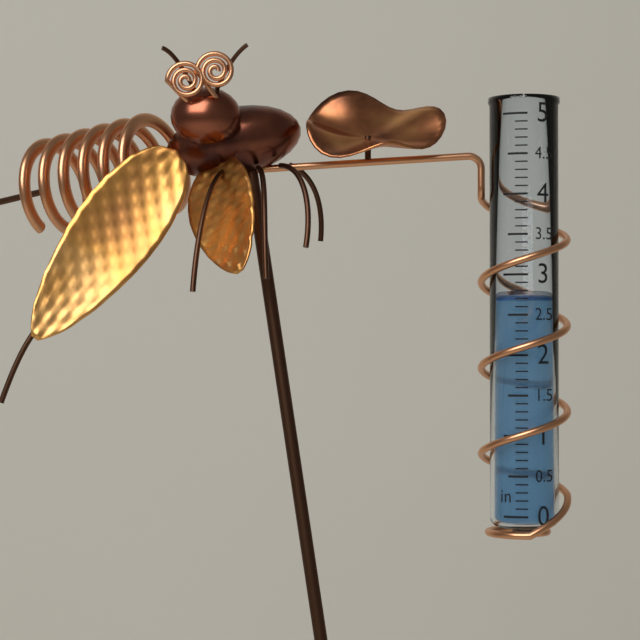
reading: 2.7 in
